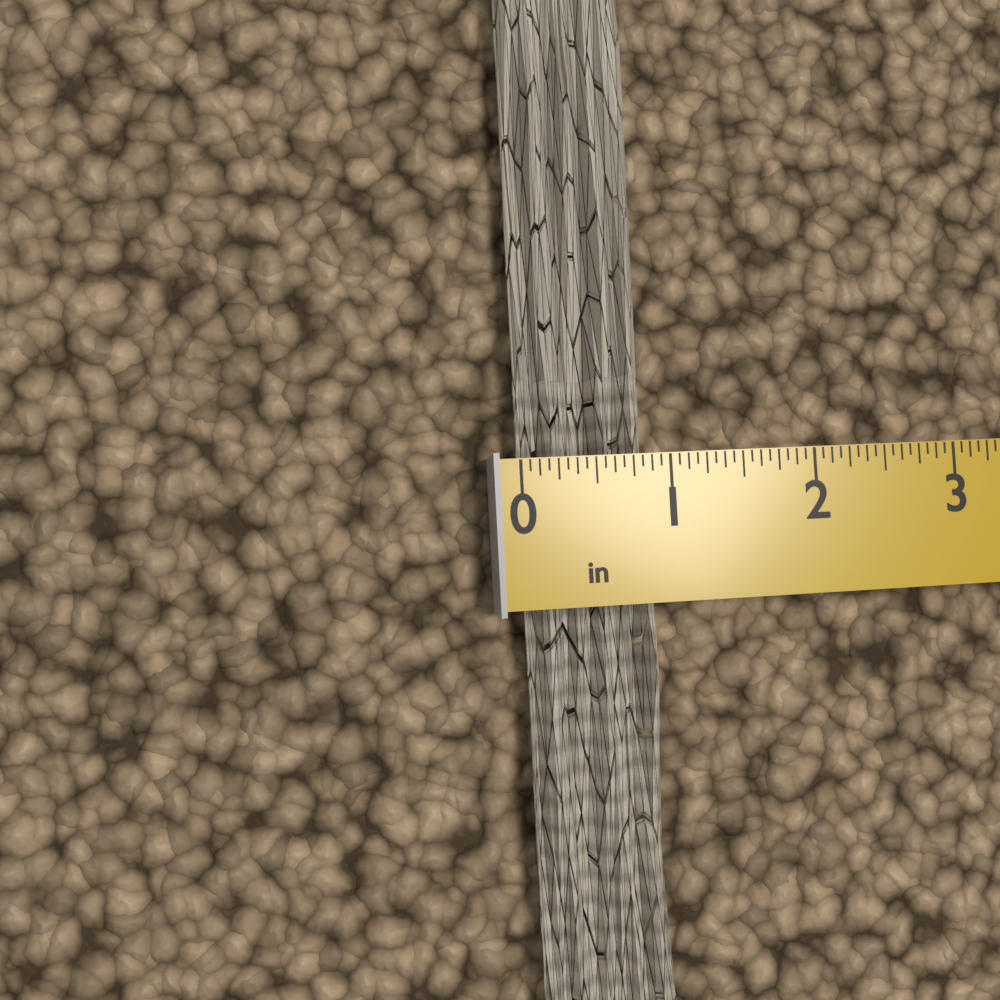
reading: 0.8750 in
